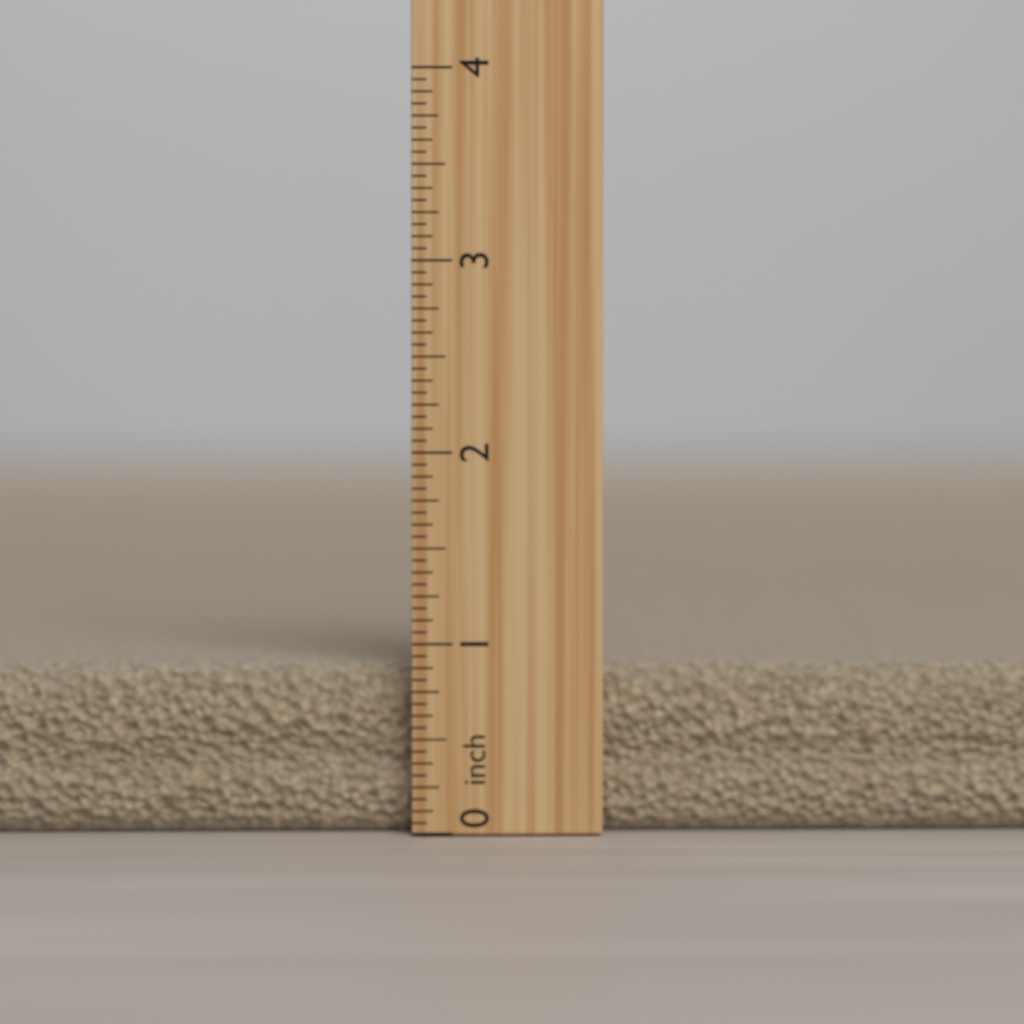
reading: 0.8750 inch
